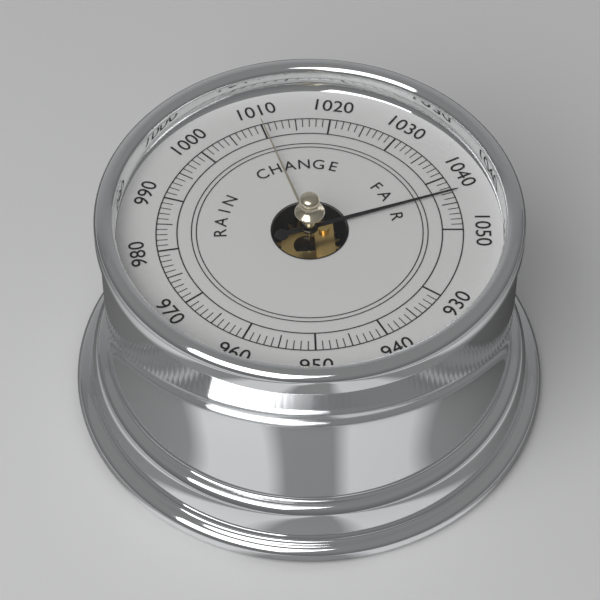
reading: 1043 (no unit)
